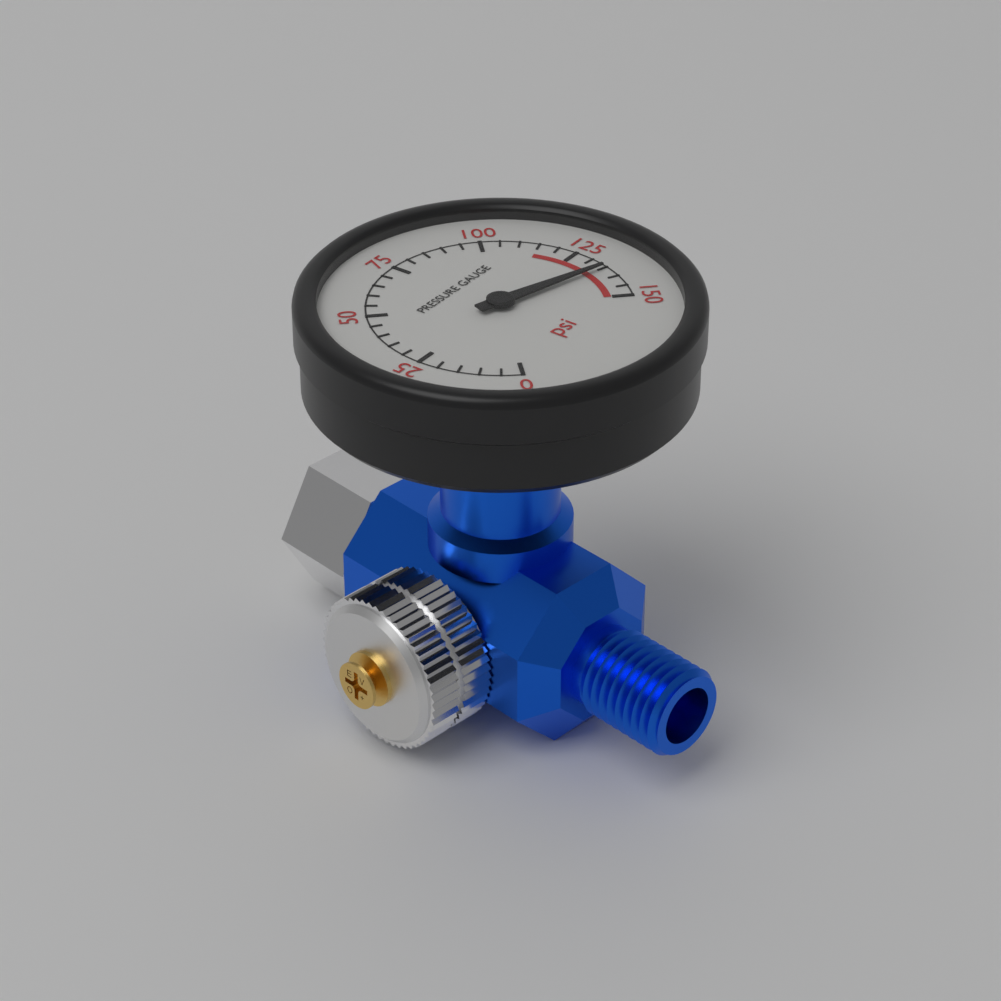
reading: 135 psi
